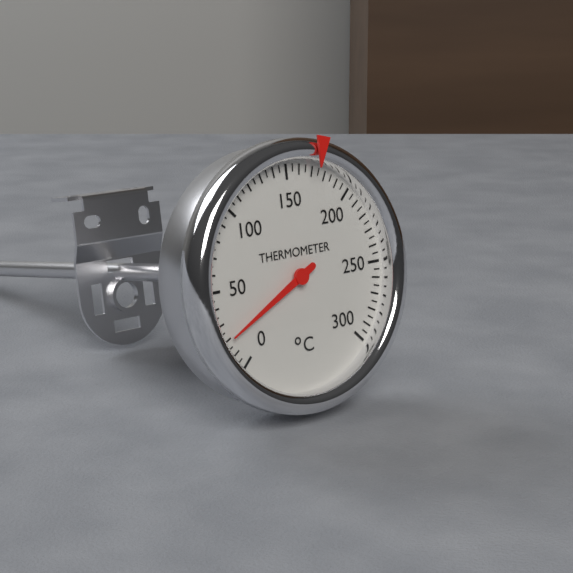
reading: 20 °C
